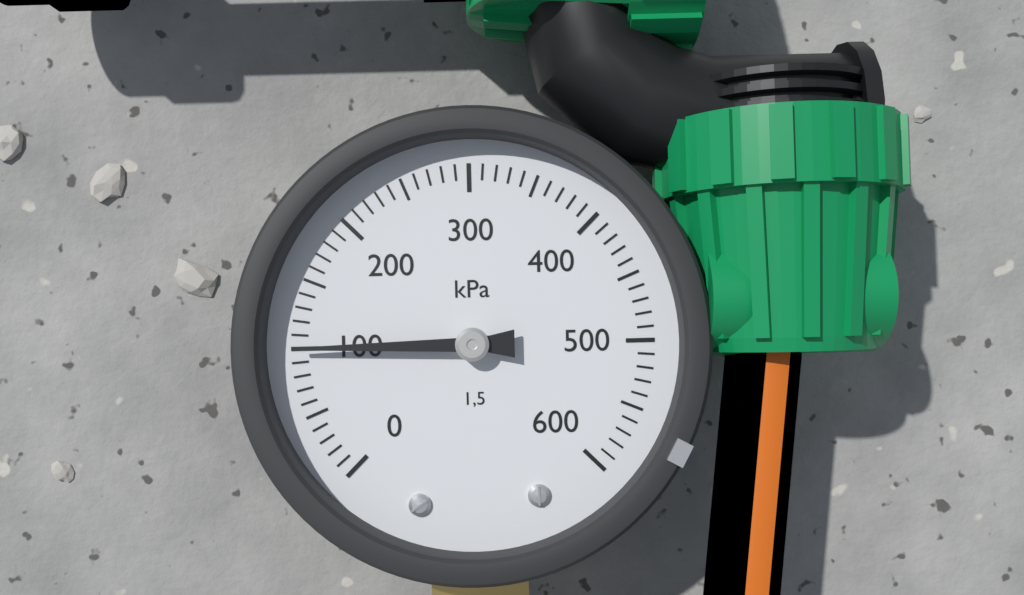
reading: 100 kPa
